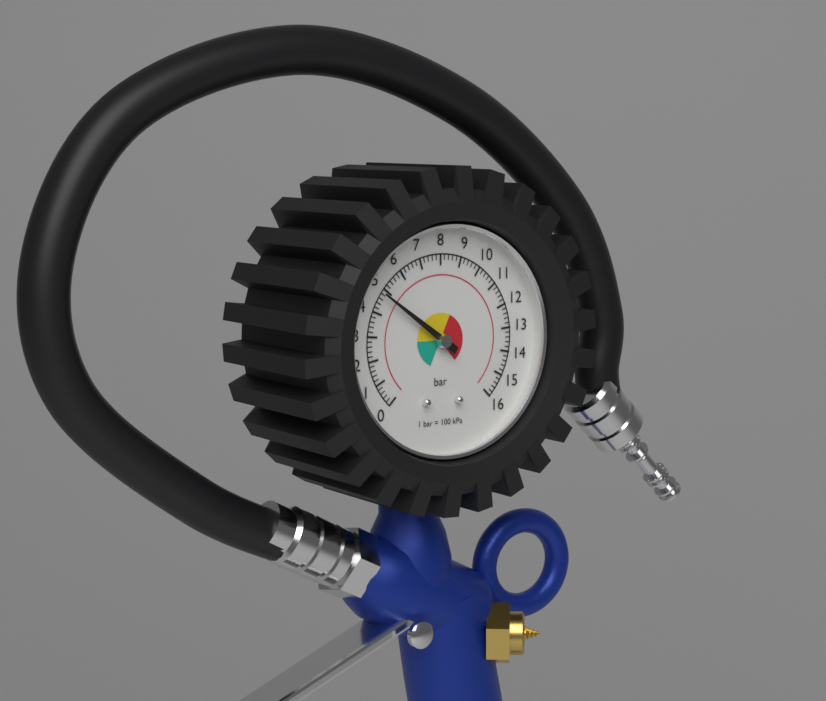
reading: 4.8 bar
